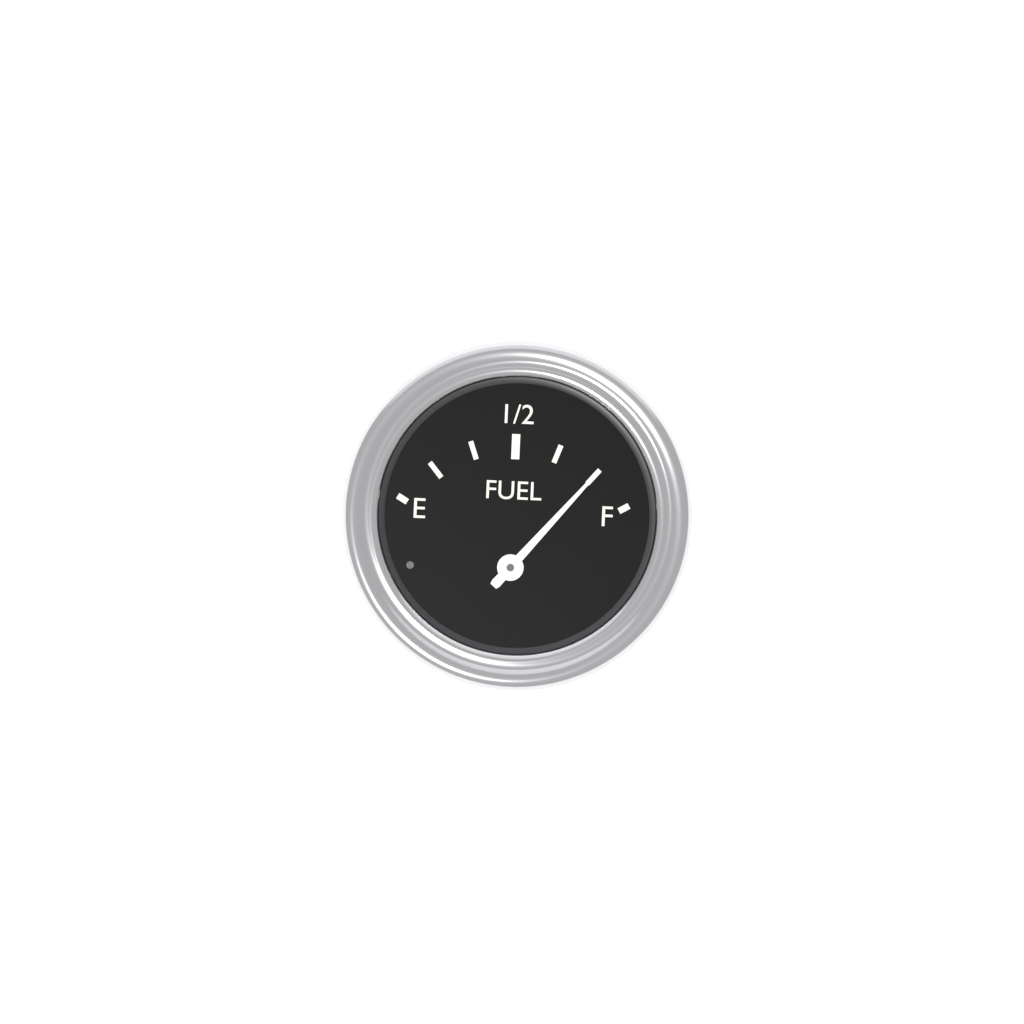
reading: 0.833335 (no unit)
